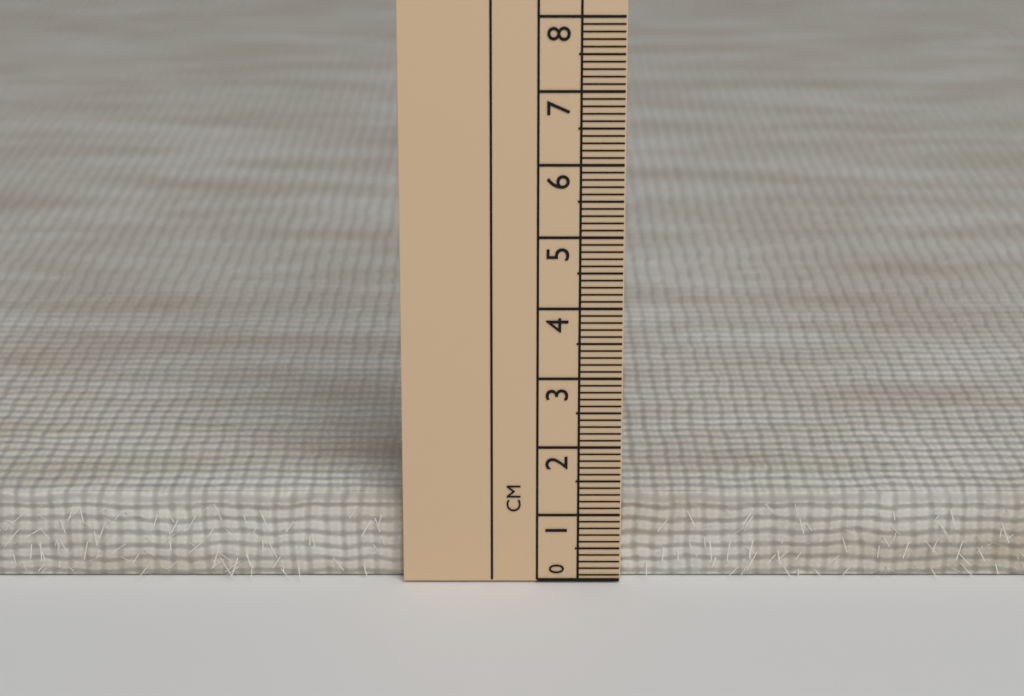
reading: 1.2 cm
